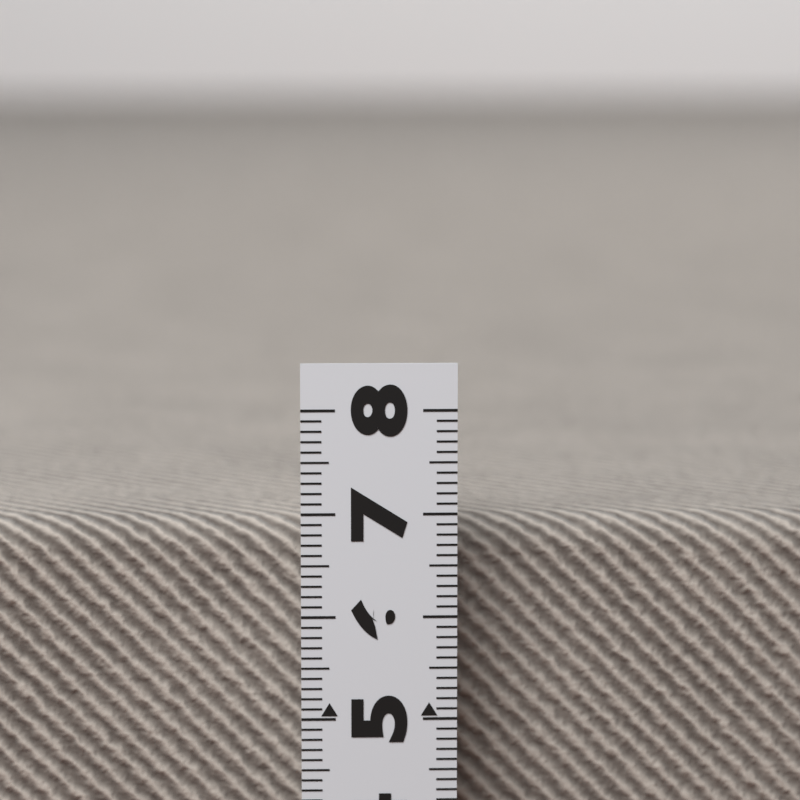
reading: 6.8 (no unit)
